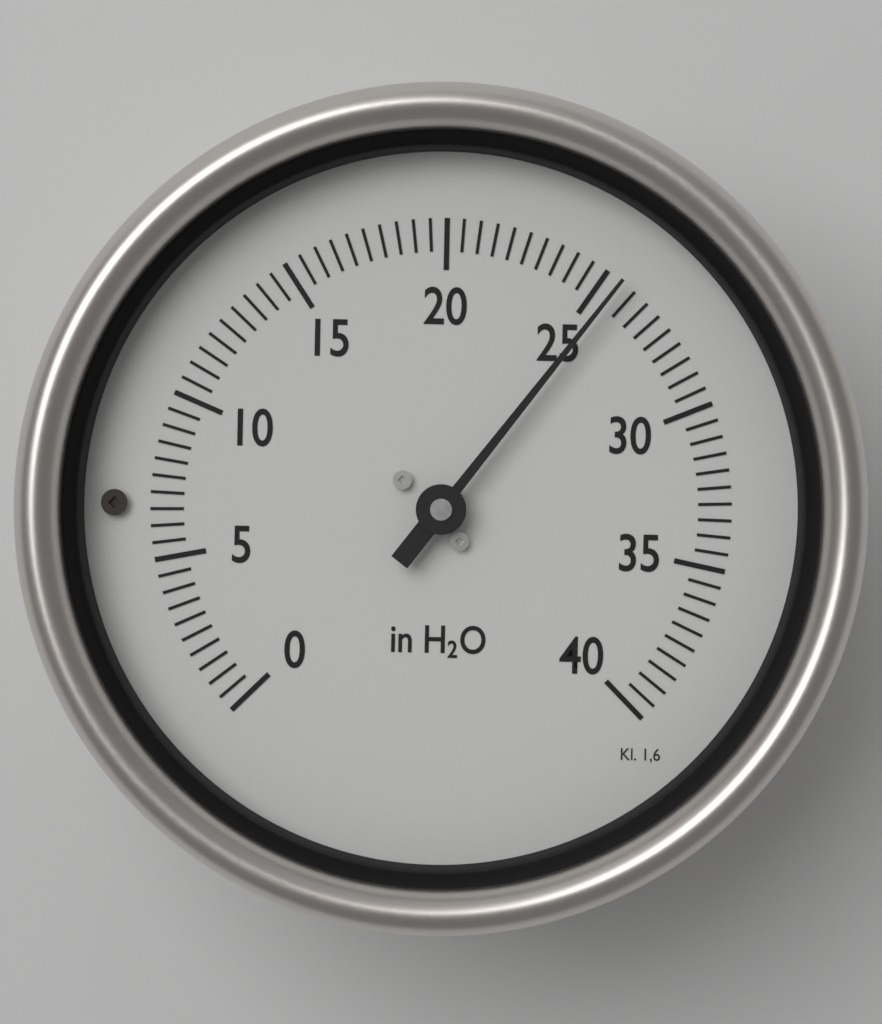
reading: 25.5 in H2O
